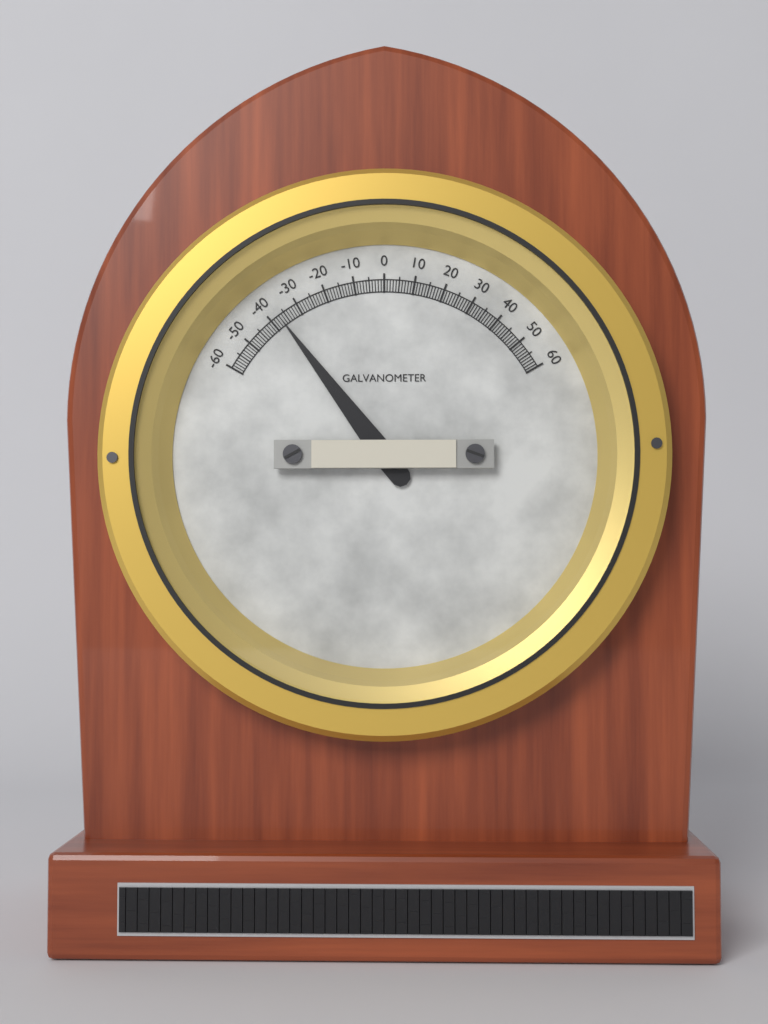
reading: -37 (no unit)
